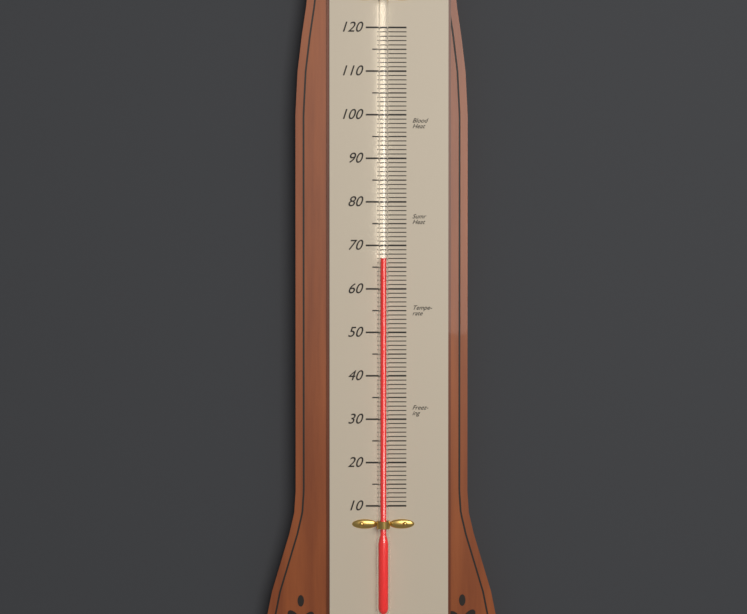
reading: 67 (no unit)
